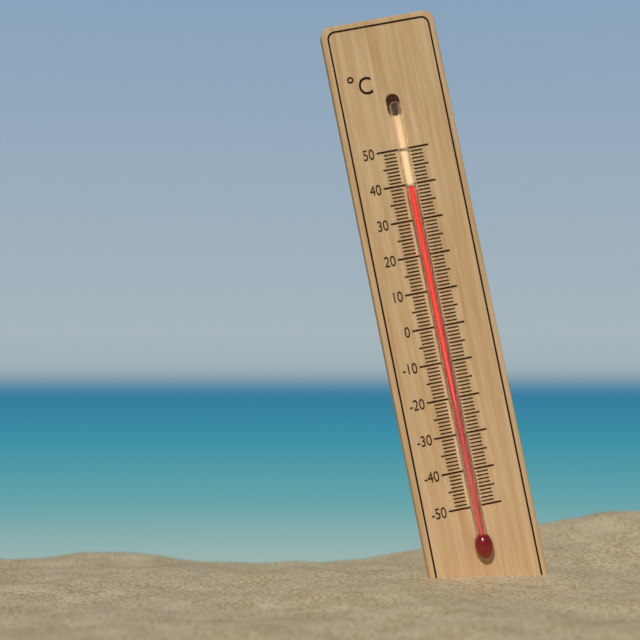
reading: 39 °C
